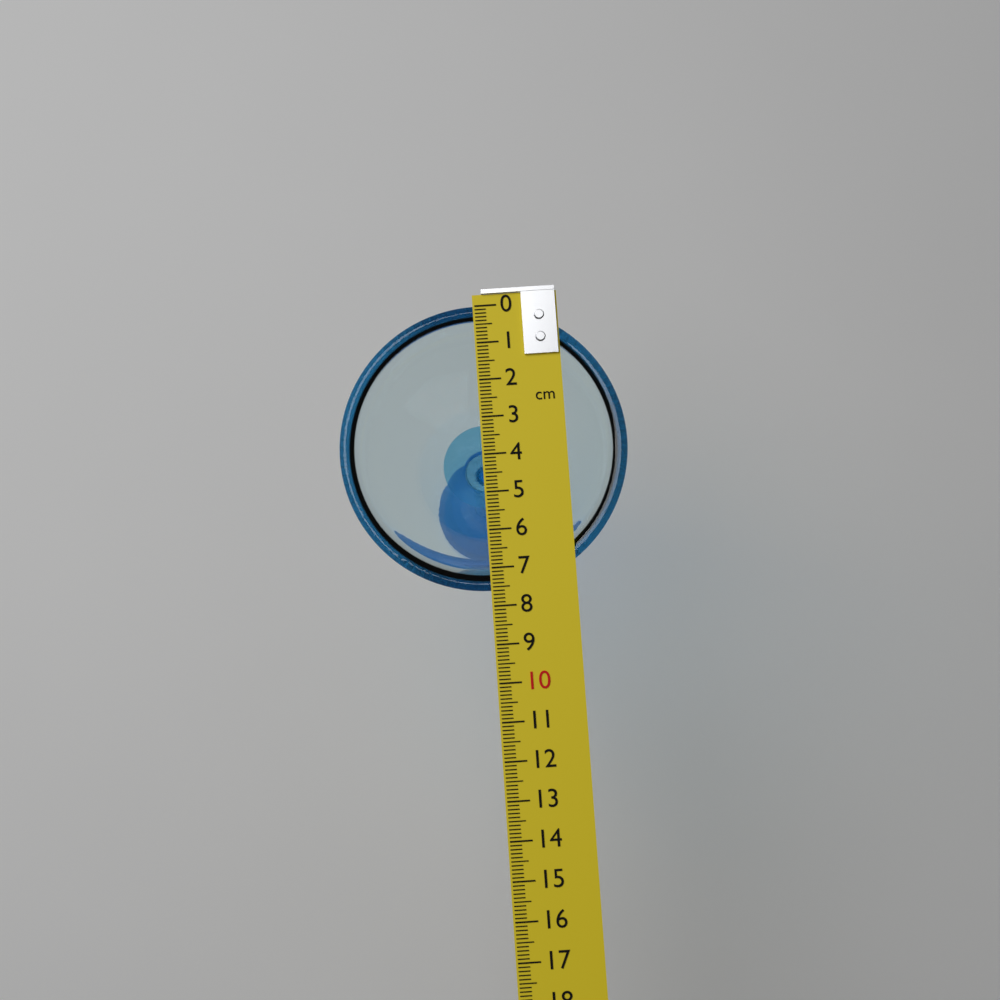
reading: 7.6 cm
